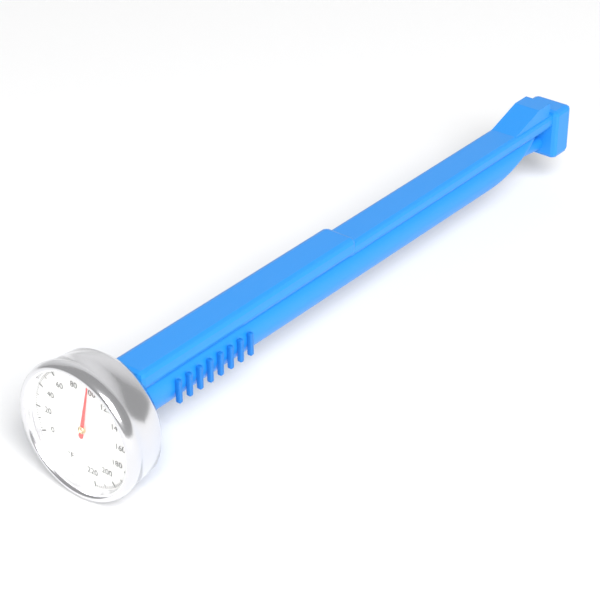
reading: 98 °F
